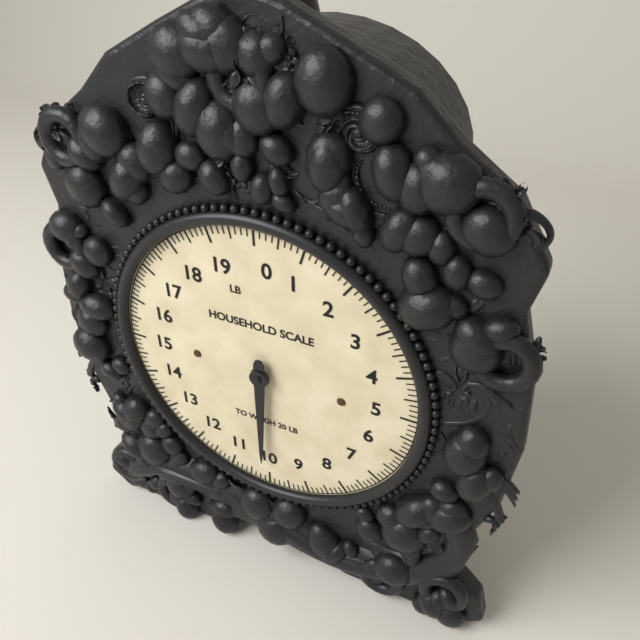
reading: 10.125 lb
